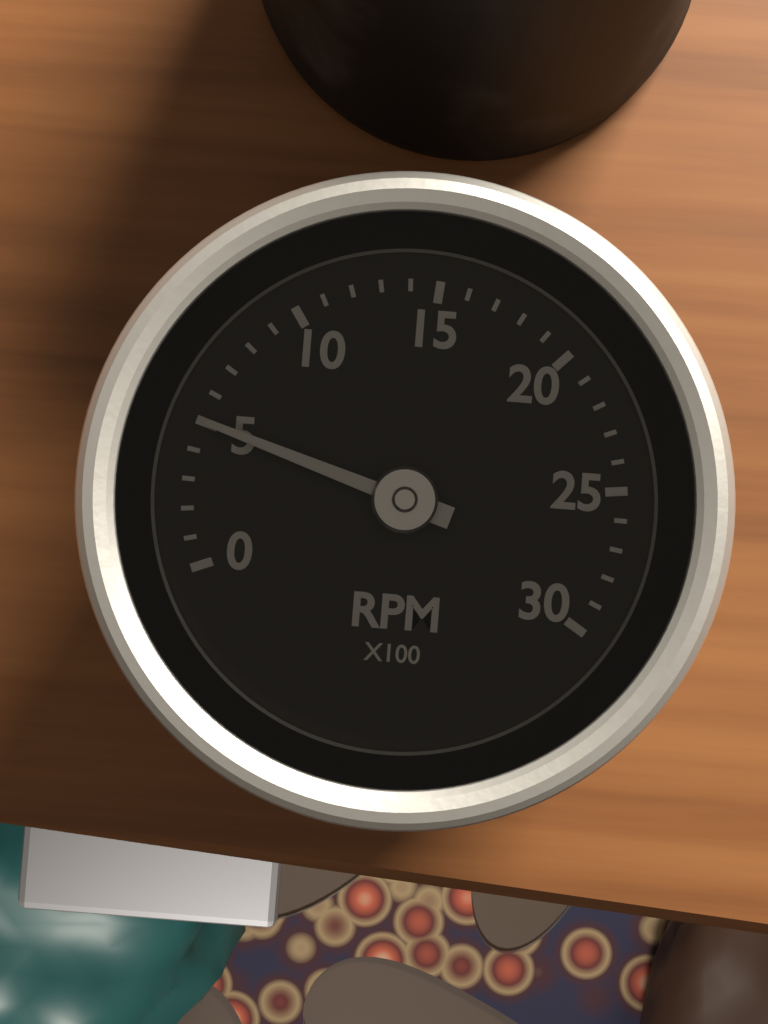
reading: 5 RPM x100
